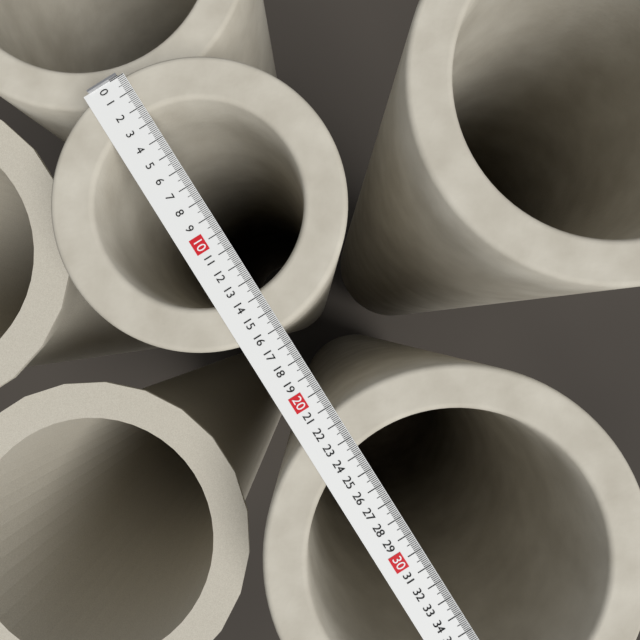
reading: 16.1 (no unit)
